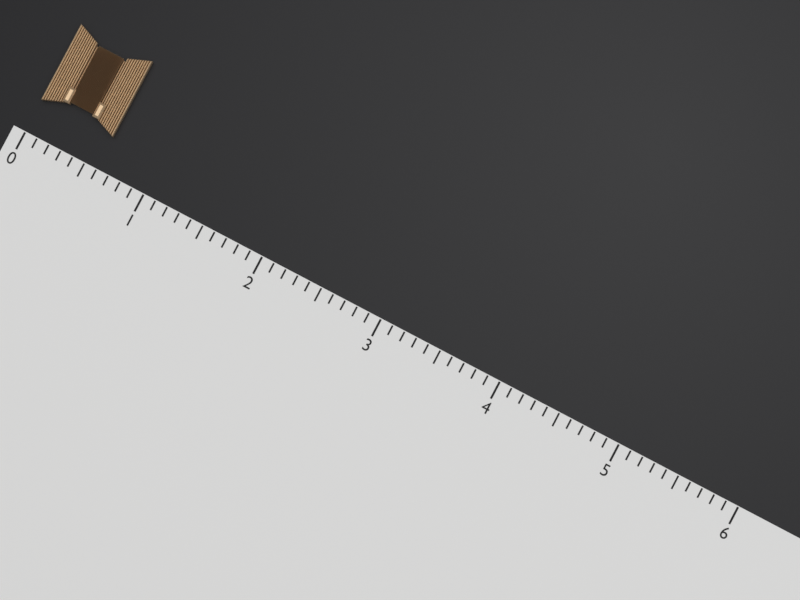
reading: 0.6 (no unit)
